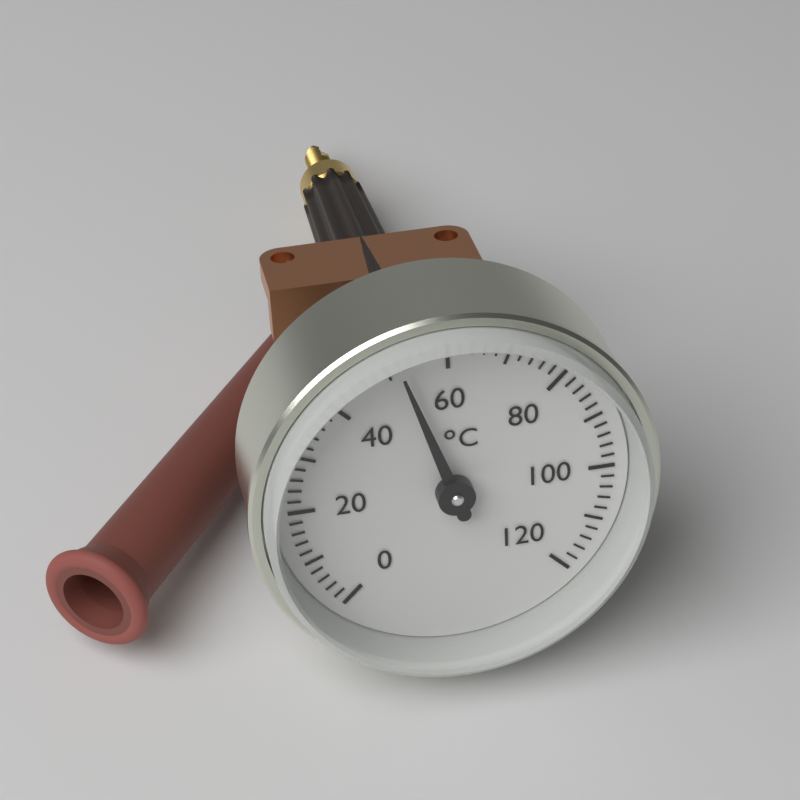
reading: 52 °C
